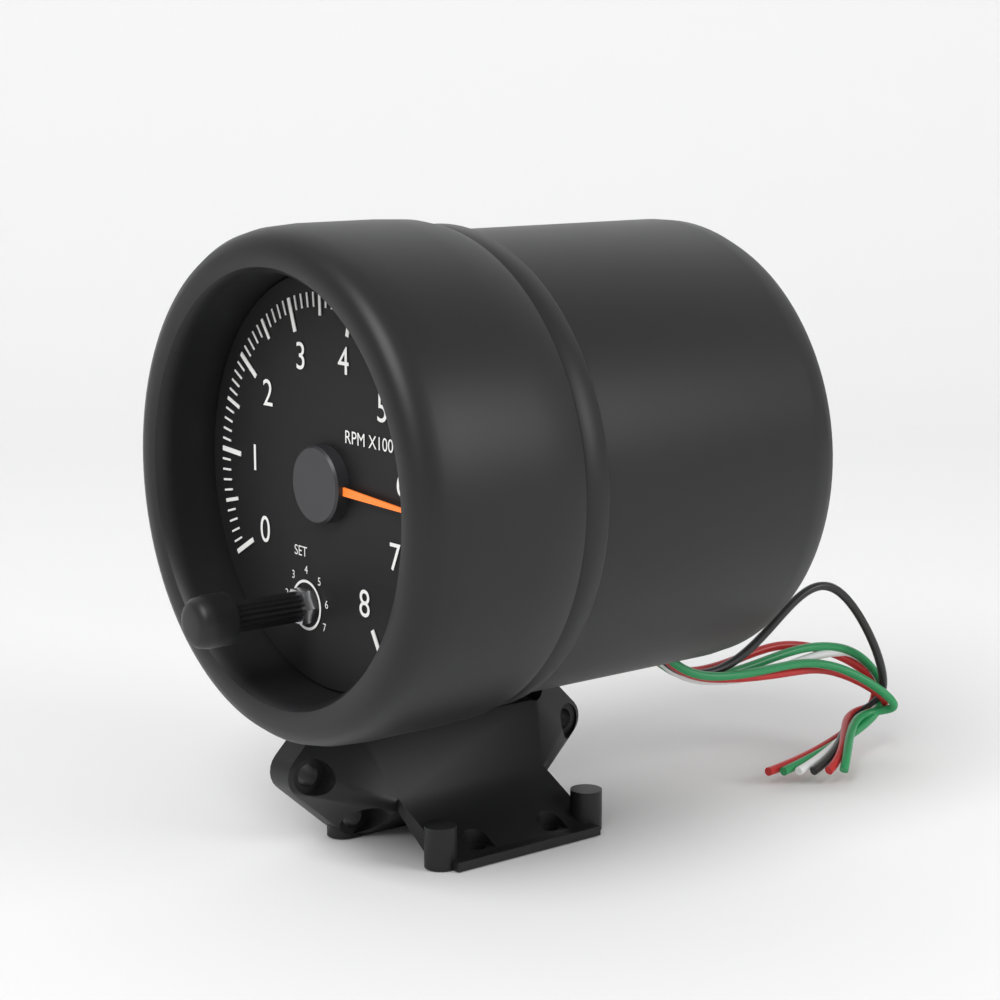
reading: 6.3 RPM x1000
